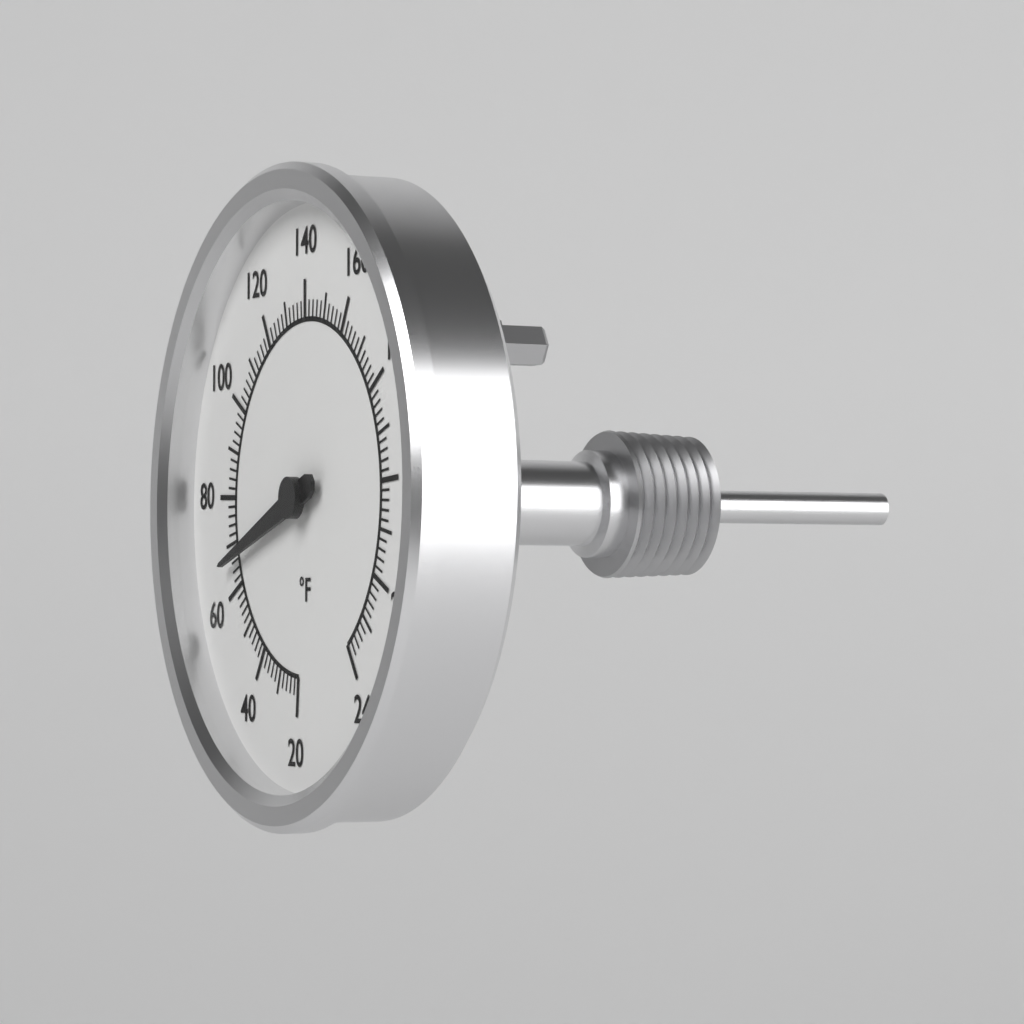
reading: 66 °F
